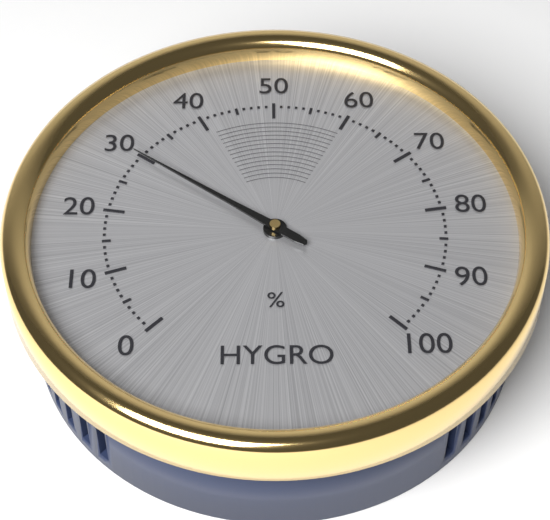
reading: 30 %
